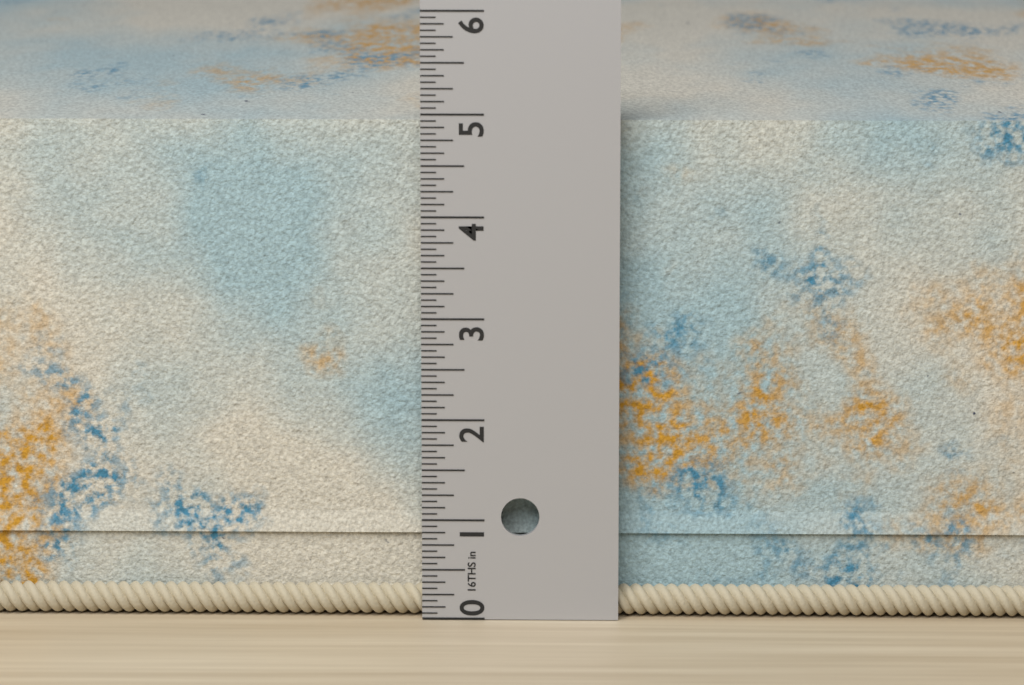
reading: 5.0625 in
